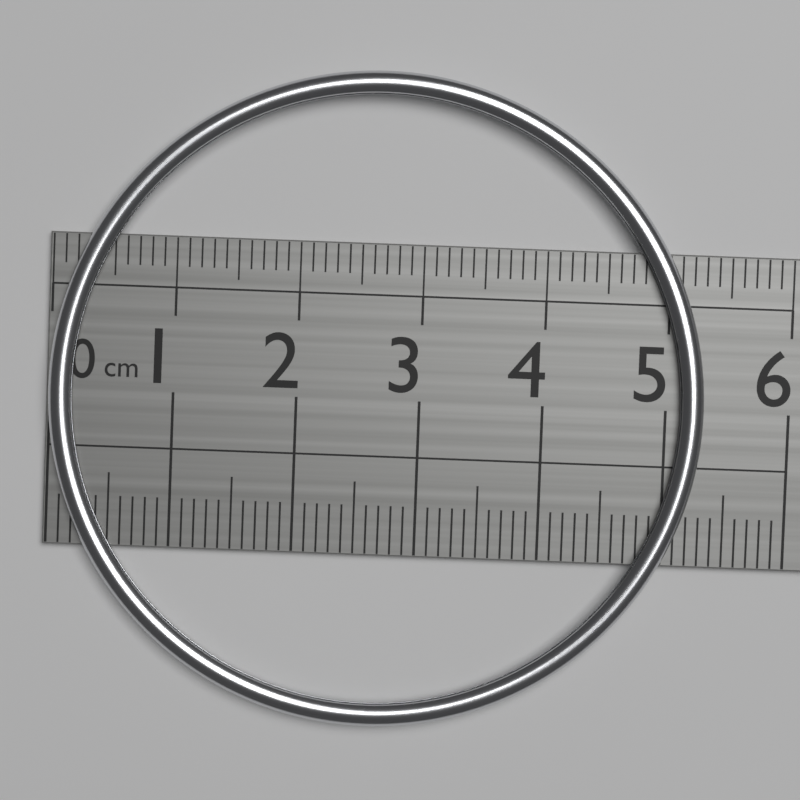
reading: 5.3 cm
